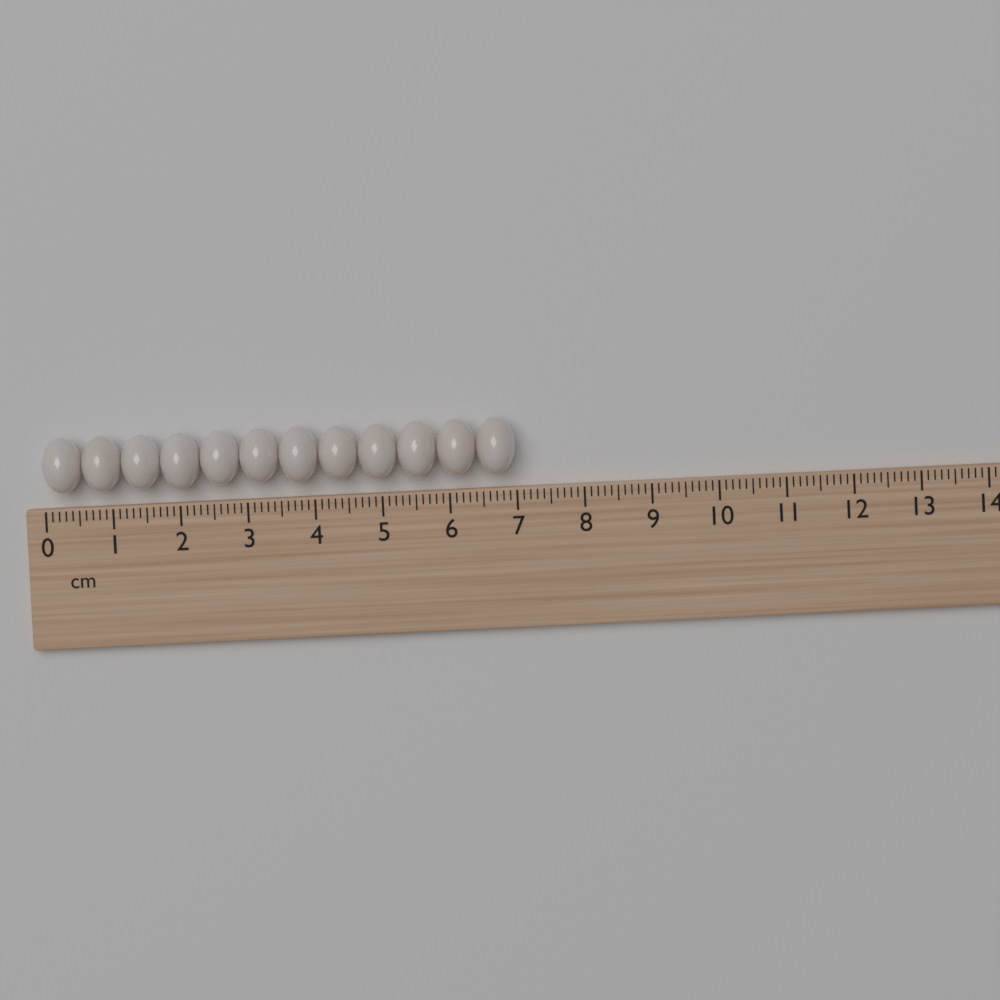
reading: 7.0 cm
